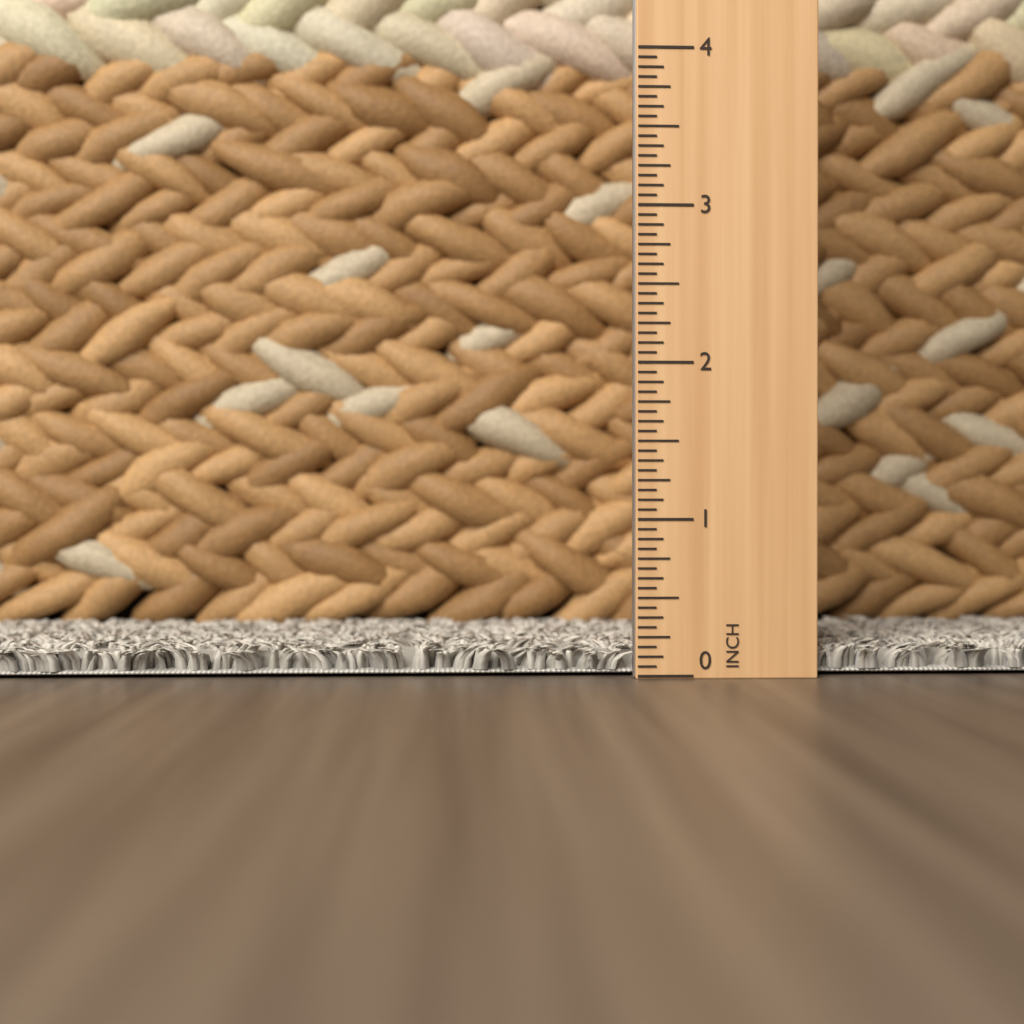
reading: 0.1875 in
